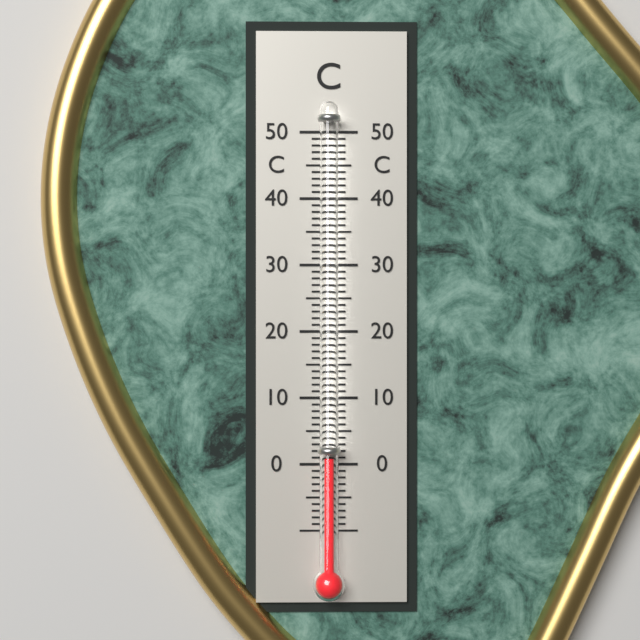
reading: 1 °C
